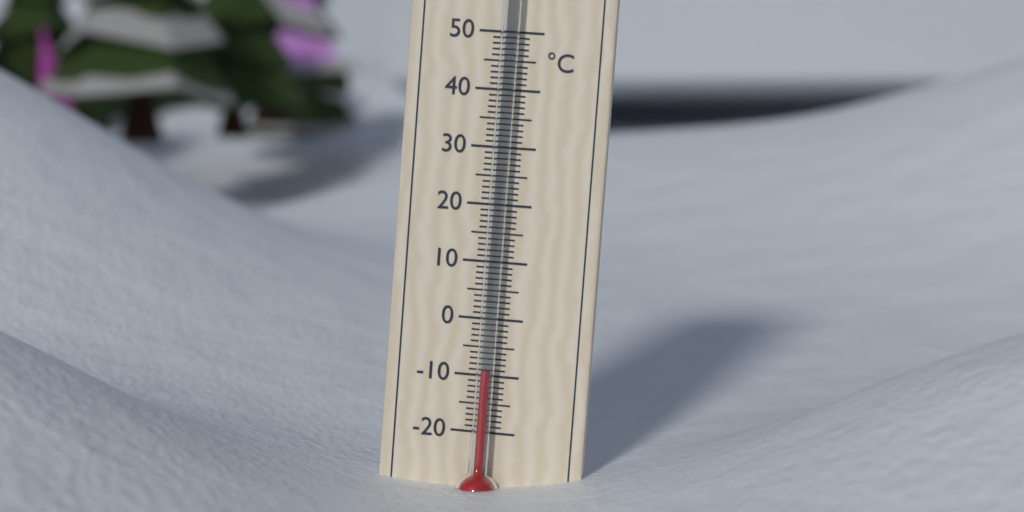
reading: -9 °C
